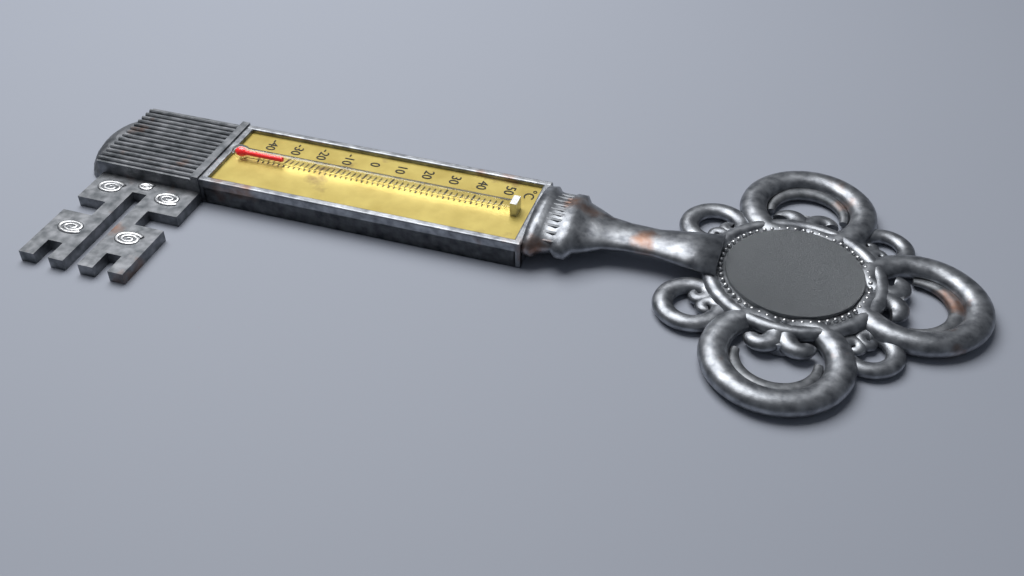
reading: -30 °C
